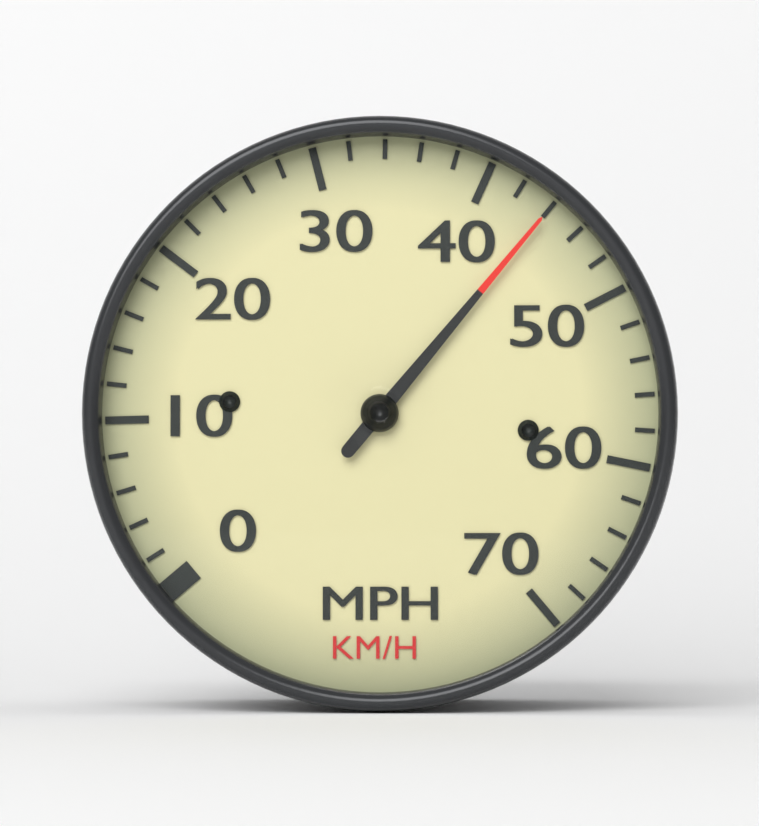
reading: 44 mph
